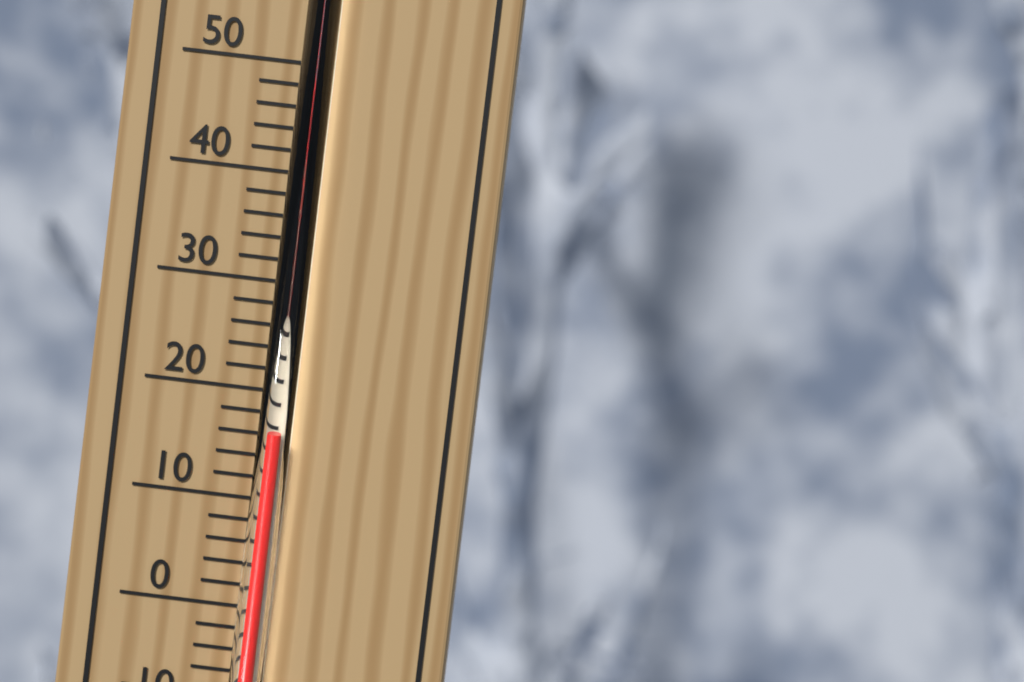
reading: 16 °C
